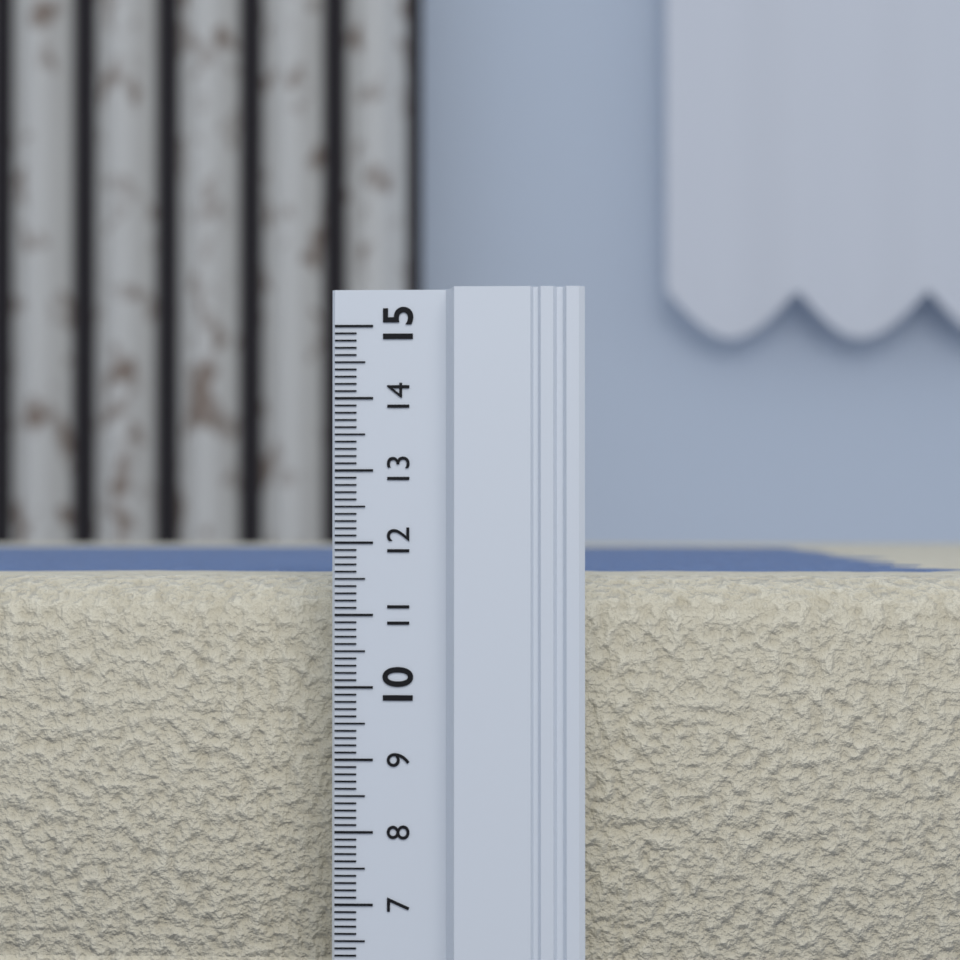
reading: 11.5 (no unit)
